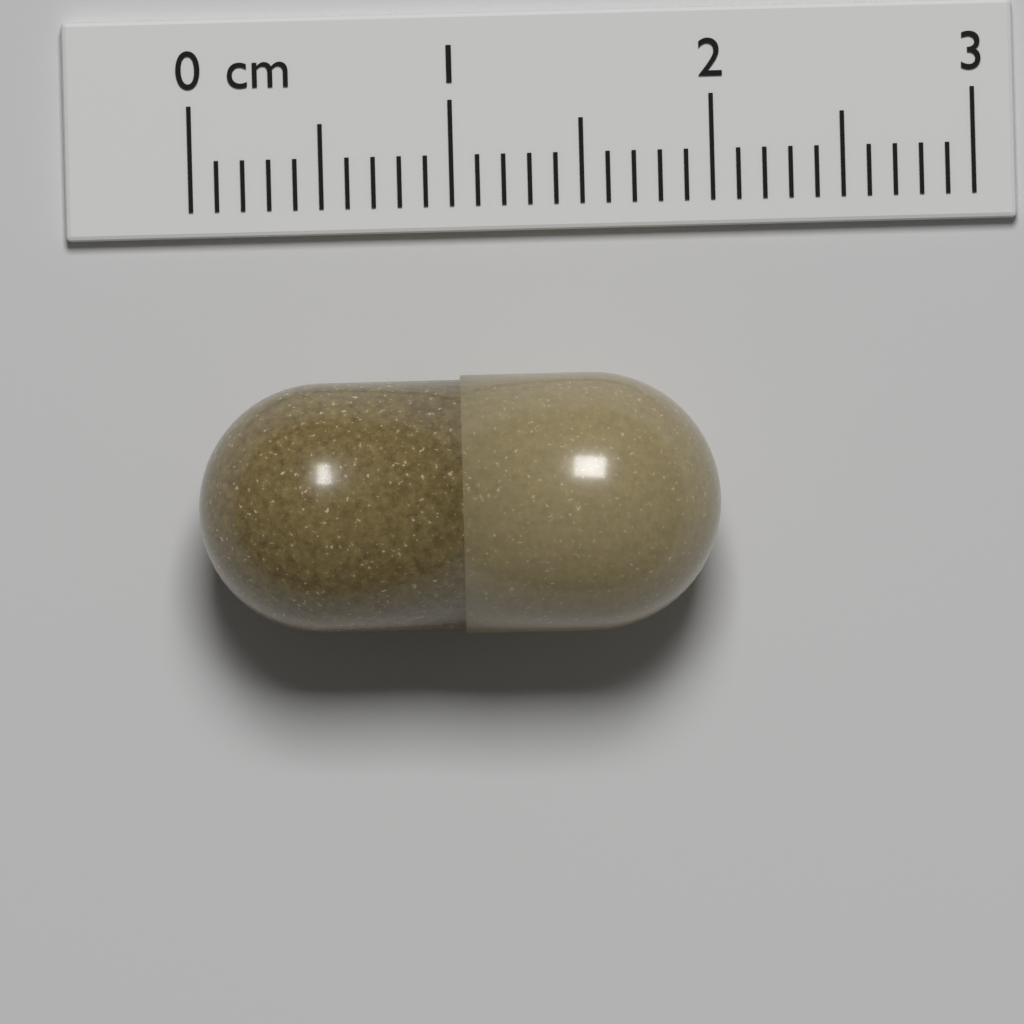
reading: 2.0 cm
